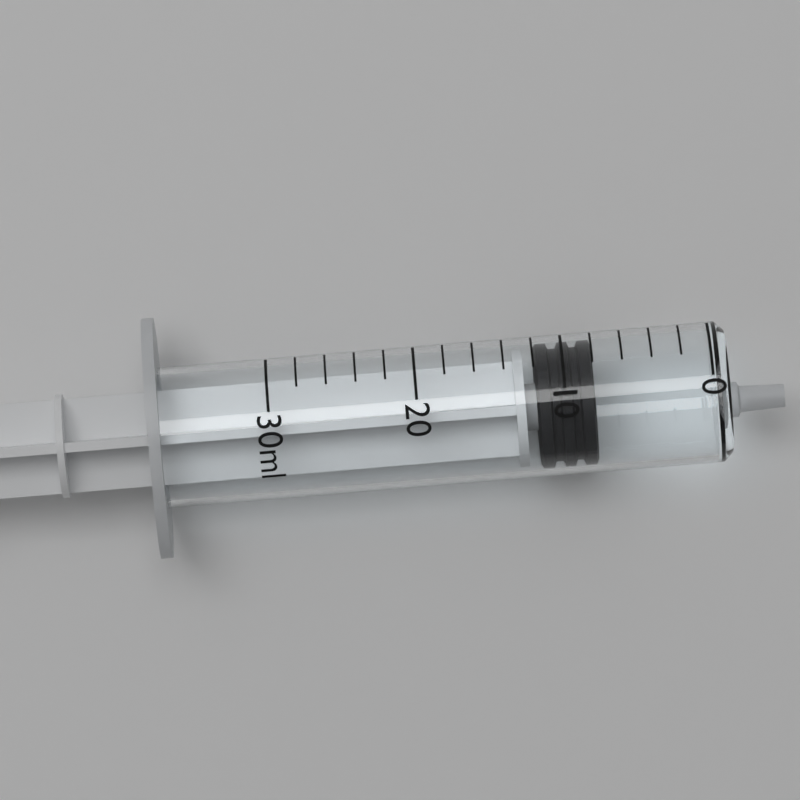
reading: 8 ml
